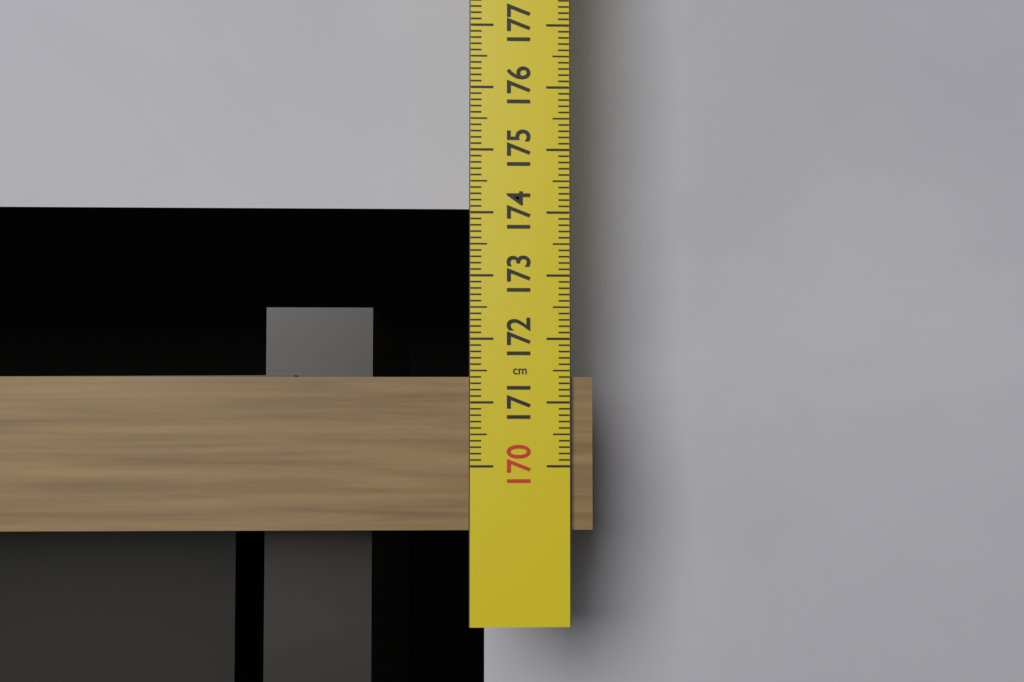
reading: 171.4 cm
